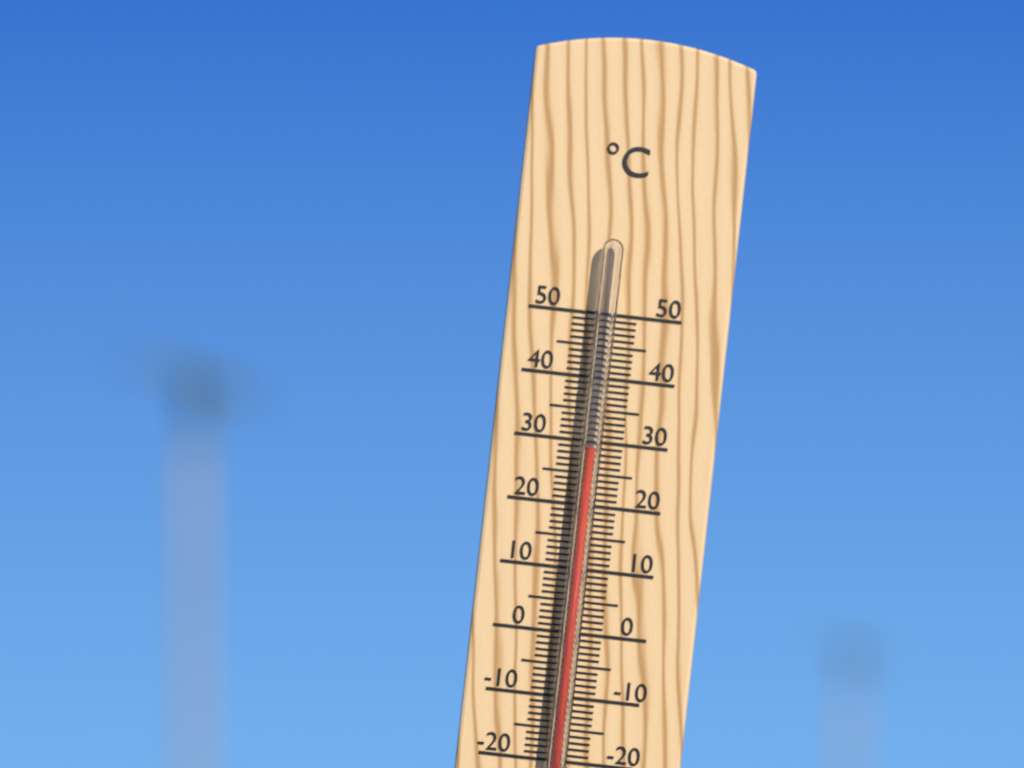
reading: 29 °C
